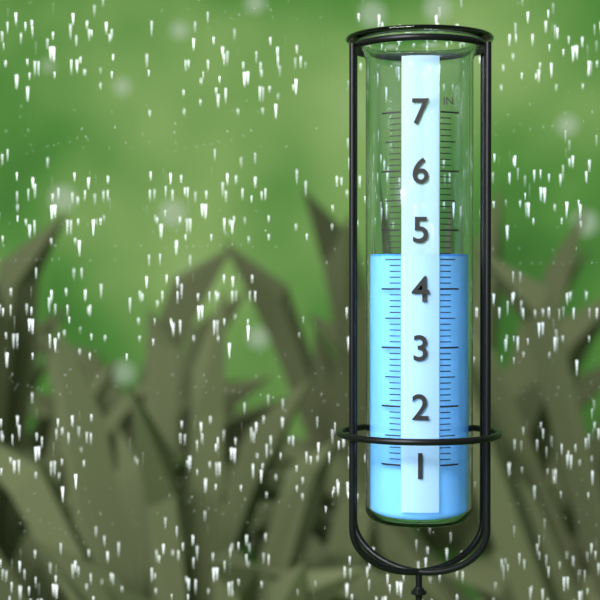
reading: 4.6 in
